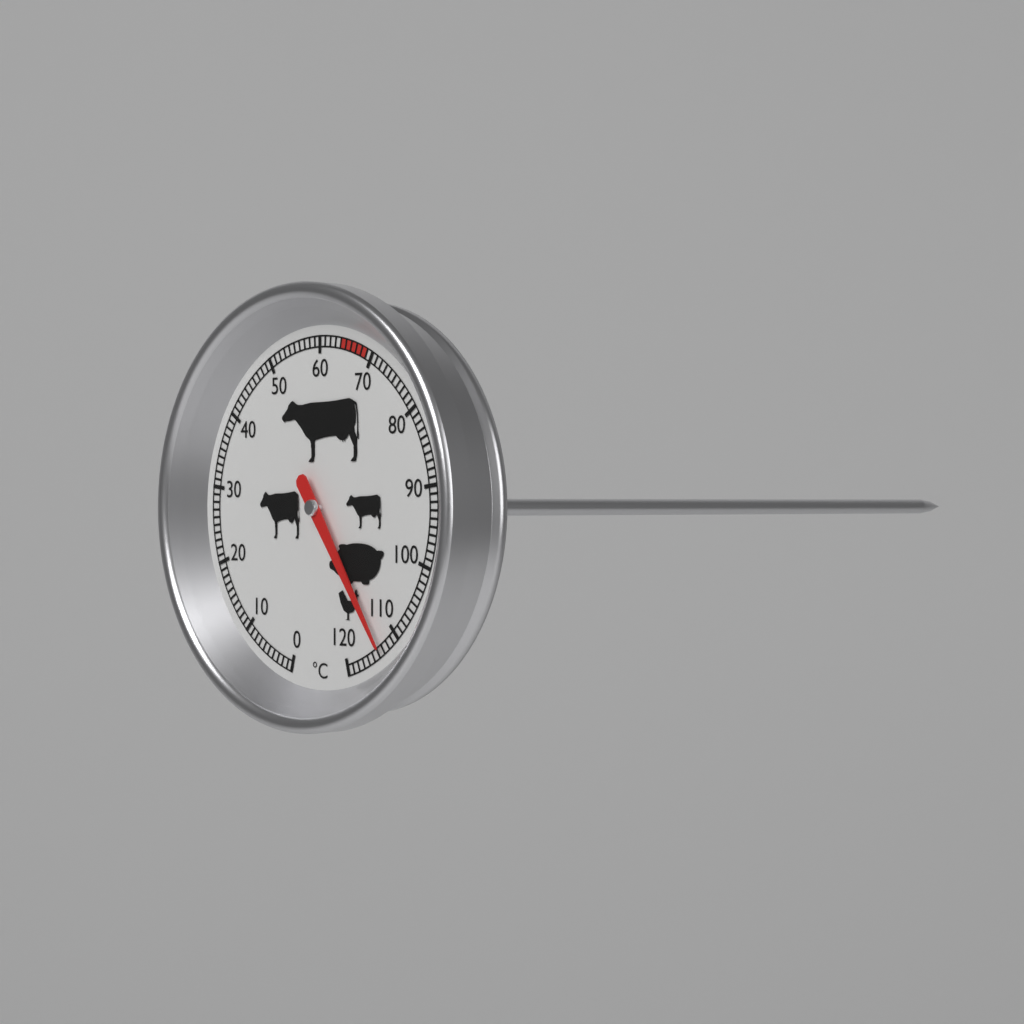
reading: 113 °C
